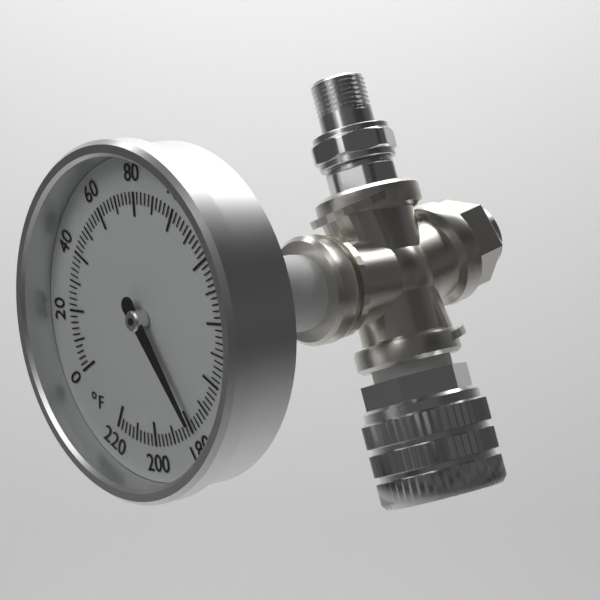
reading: 178 °F
